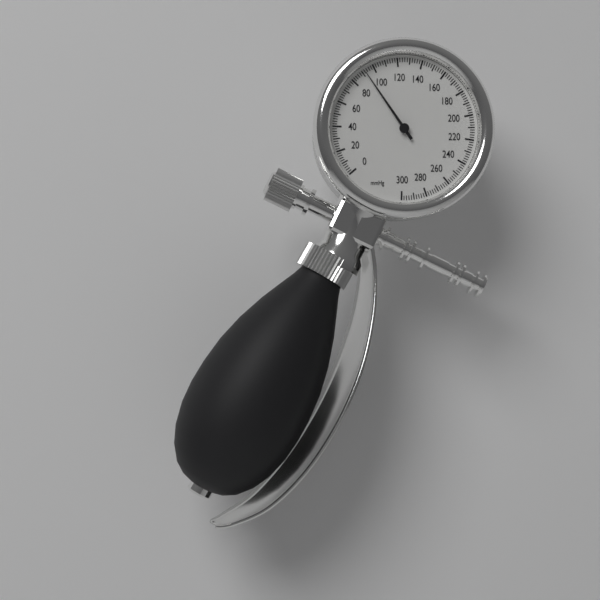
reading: 92 mmHg
